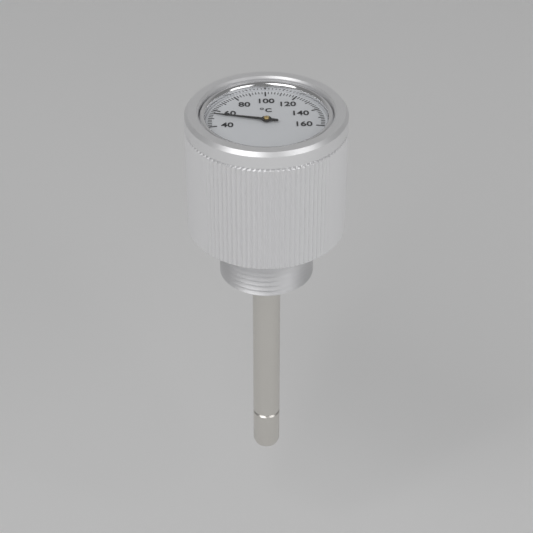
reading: 54 °C
